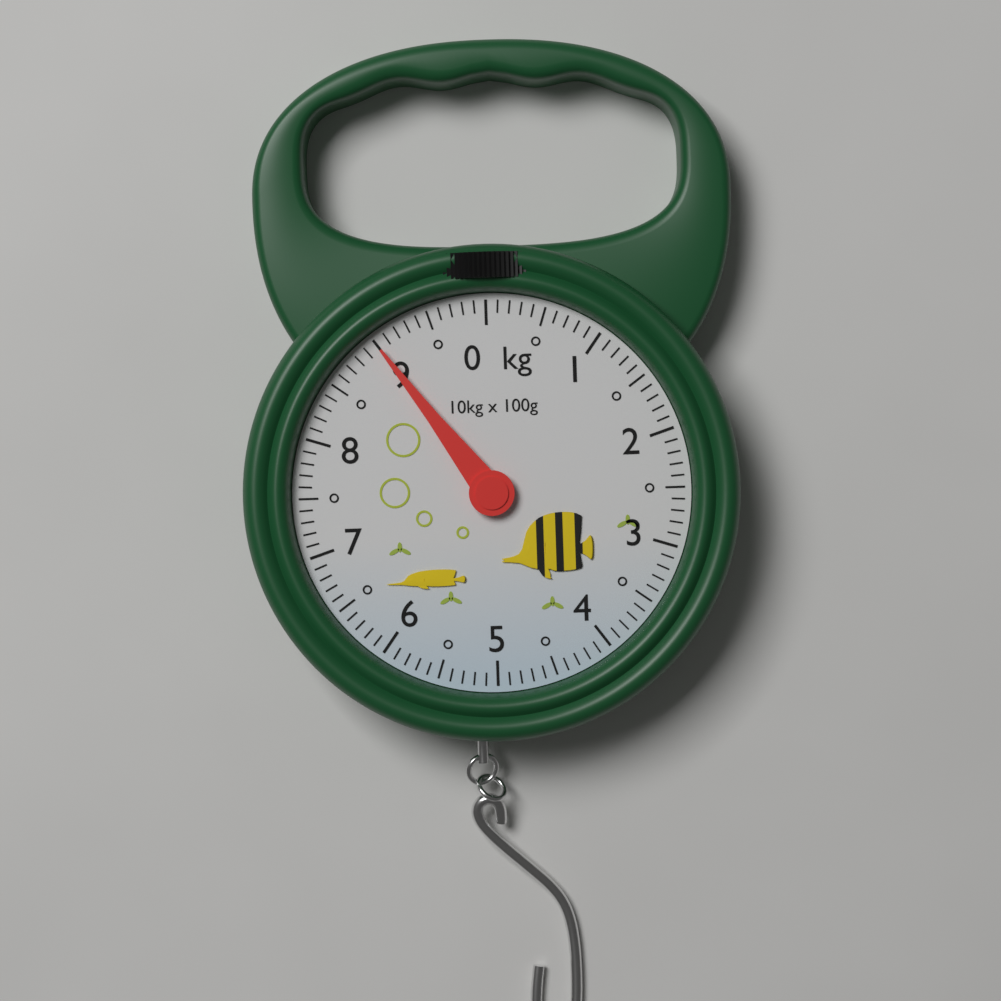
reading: 9.0 kg
